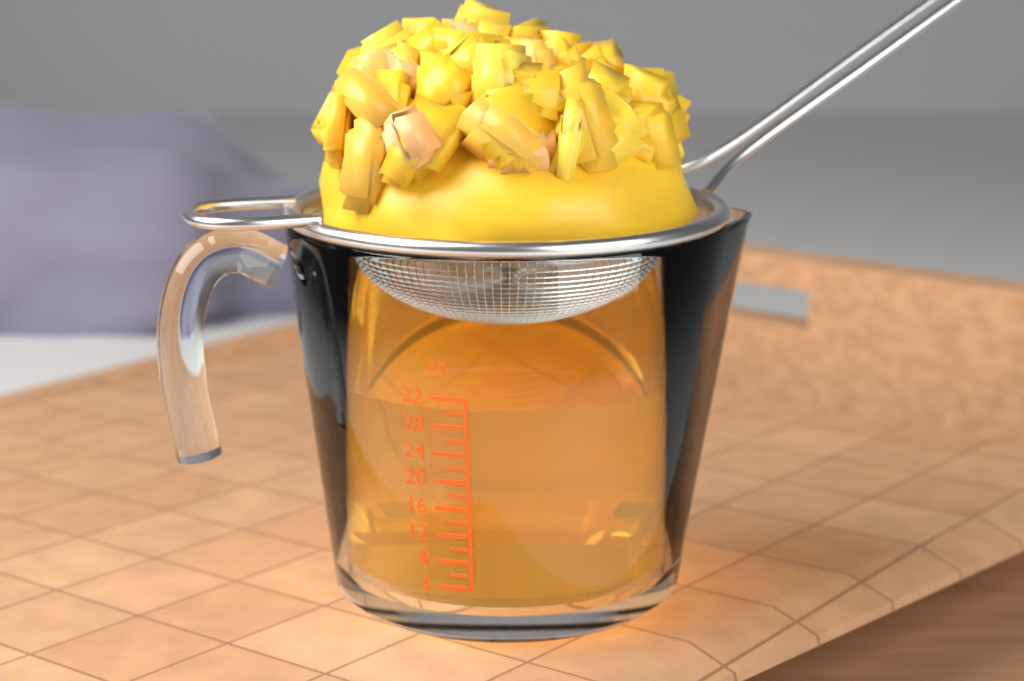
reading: 30 oz
